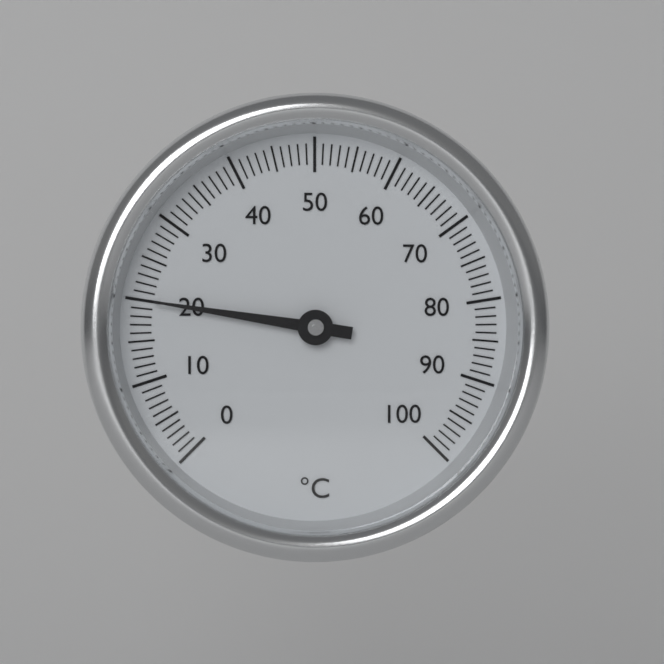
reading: 20 °C
